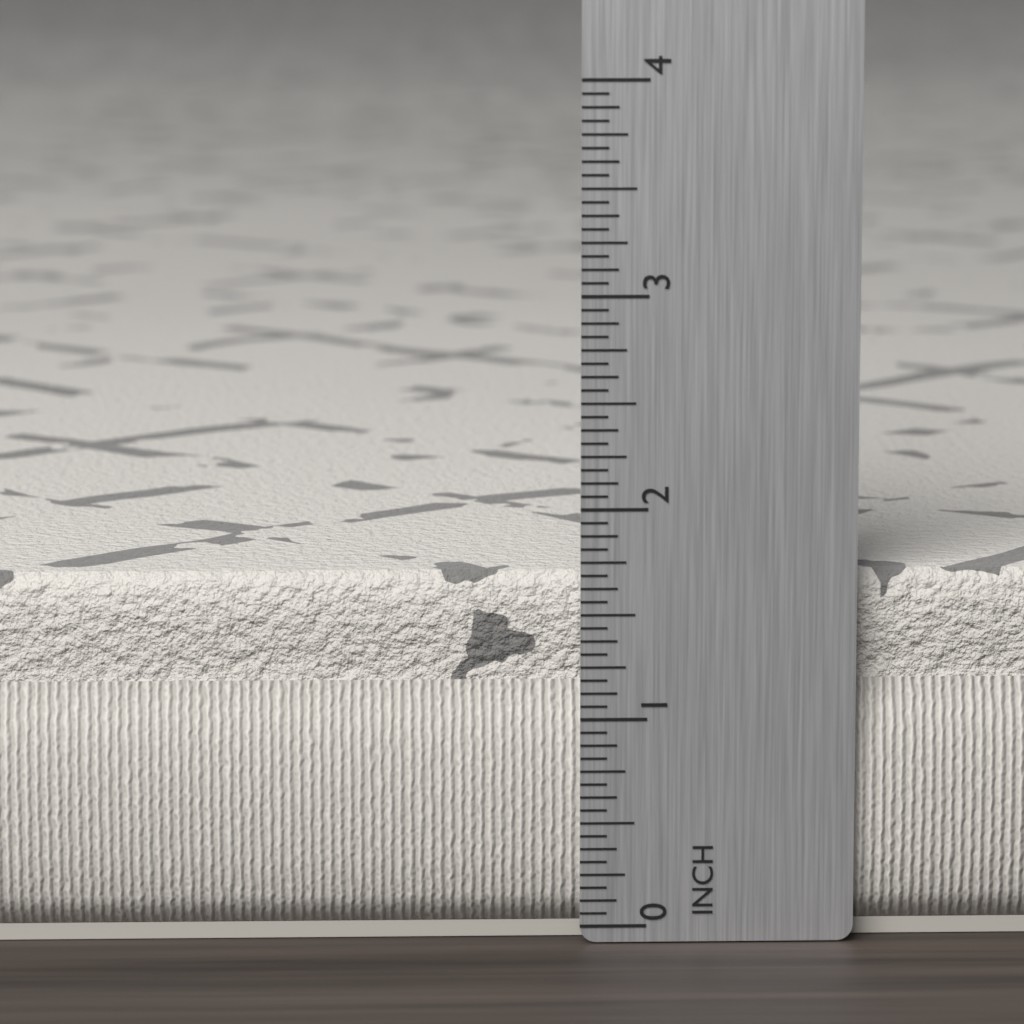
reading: 1.6875 in
